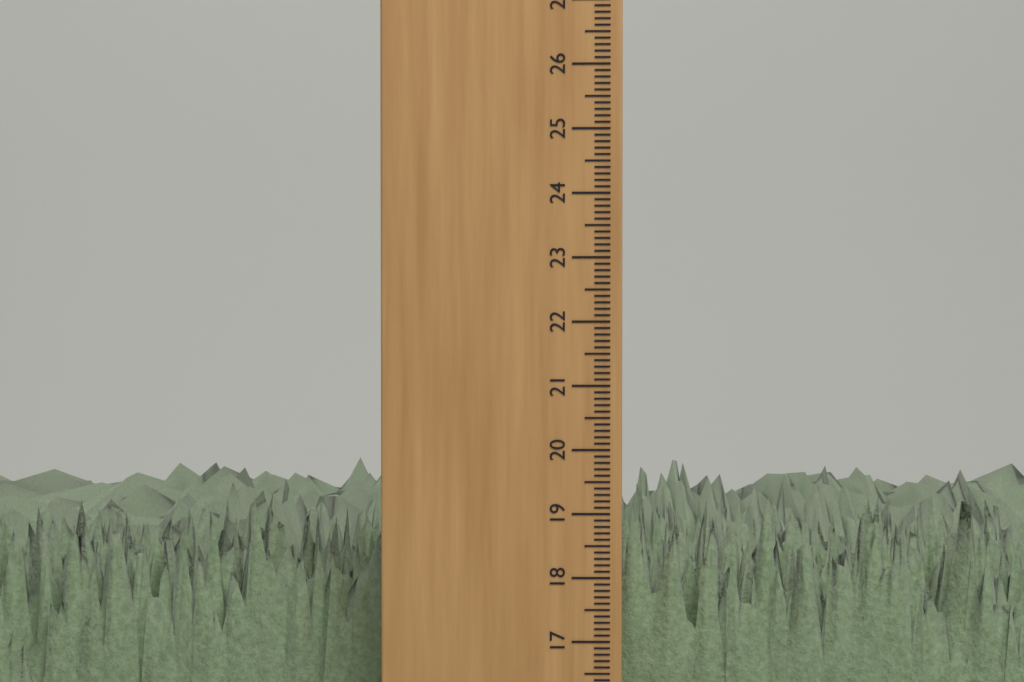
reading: 19.2 cm
